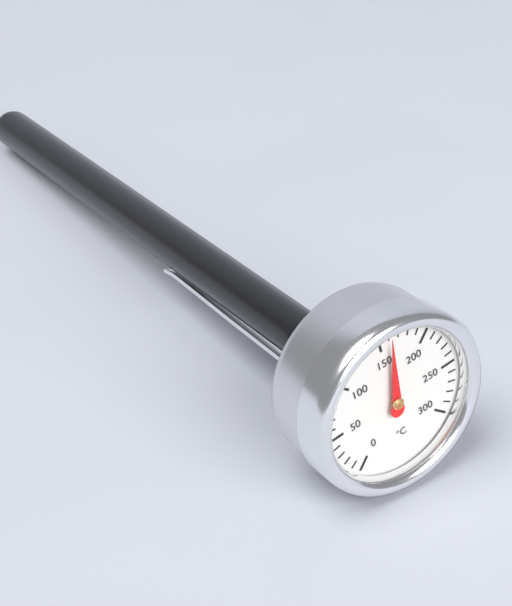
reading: 160 °C
